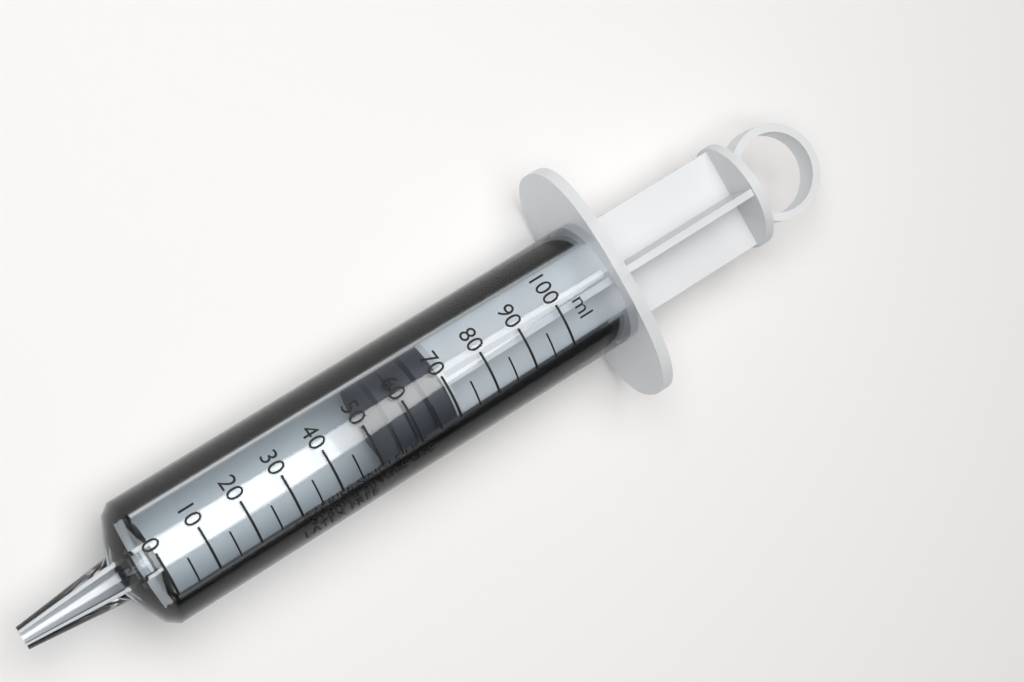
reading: 55 ml
